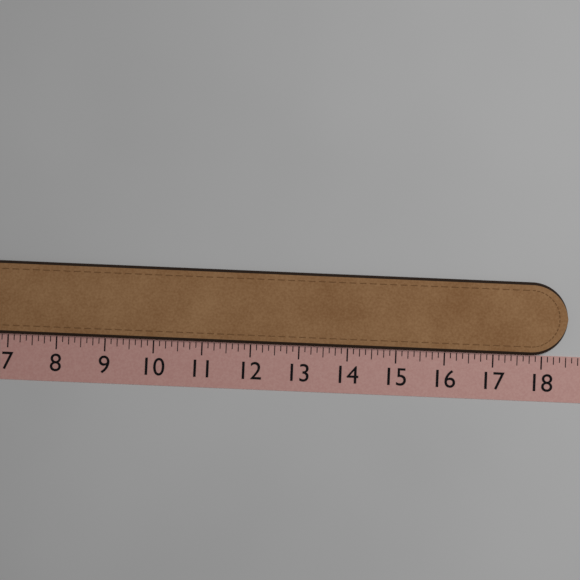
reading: 18.500 (no unit)
